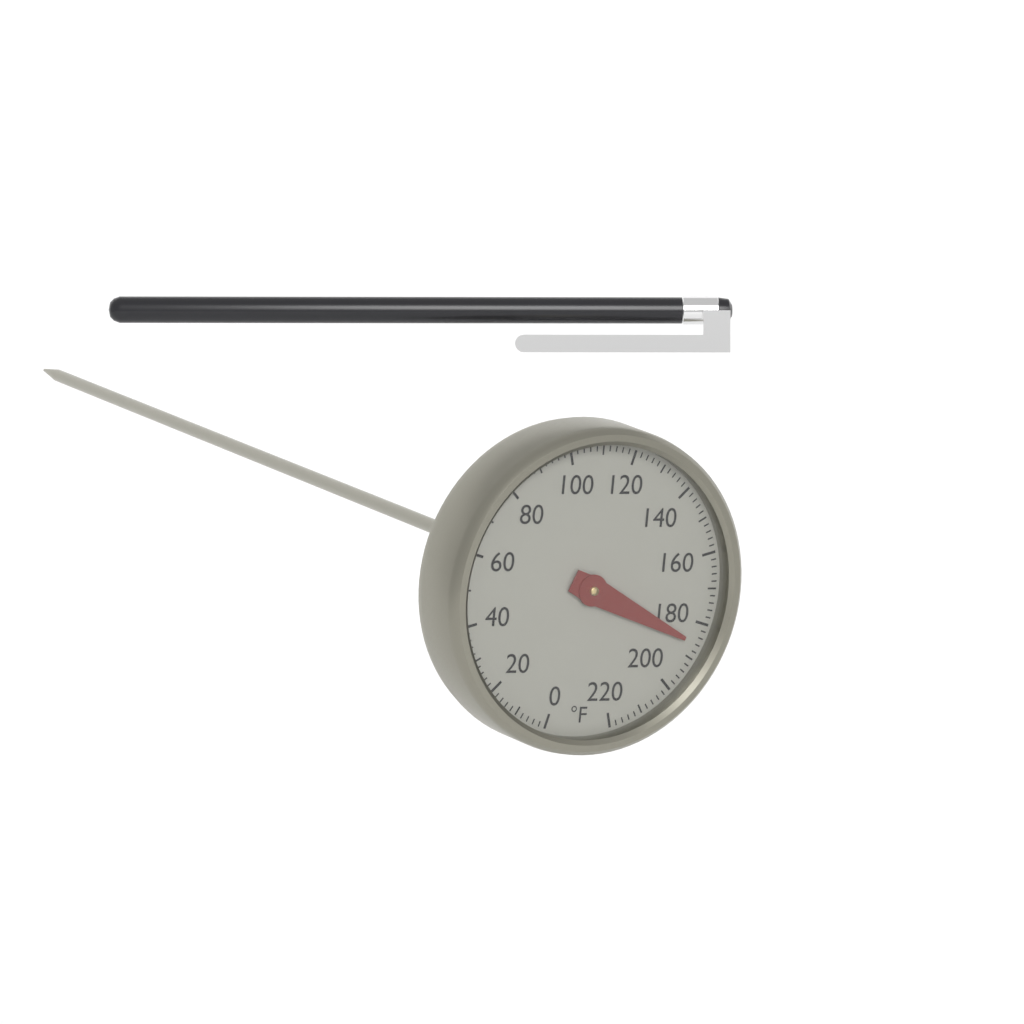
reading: 186 °F
